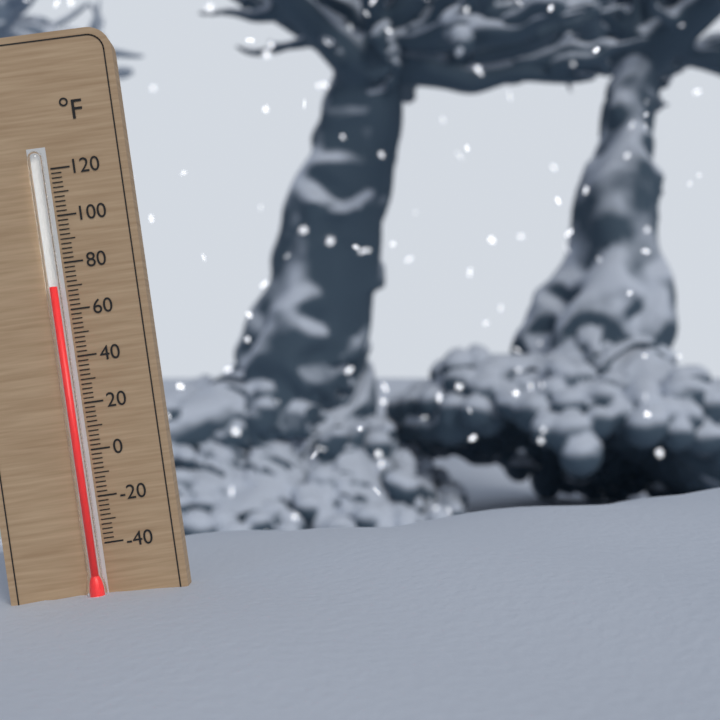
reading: 70 °F
